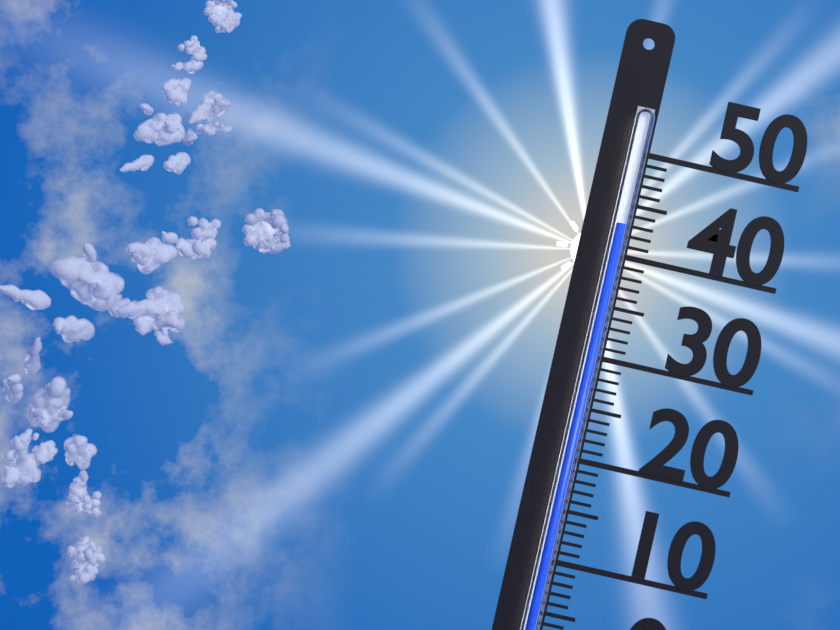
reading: 43 (no unit)
